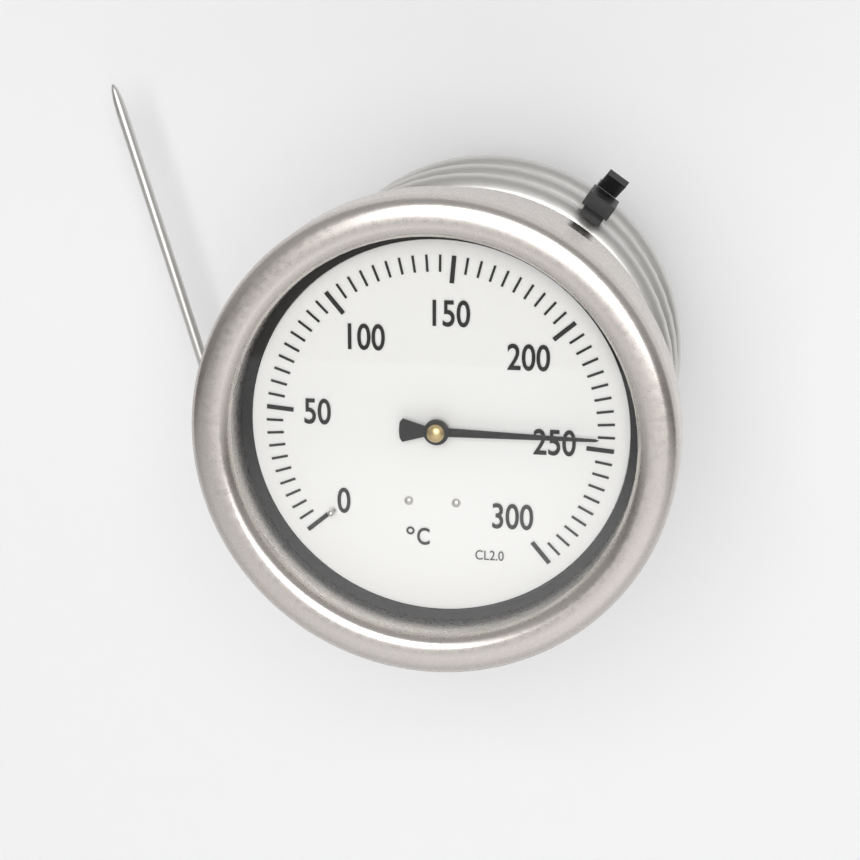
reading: 245 °C
